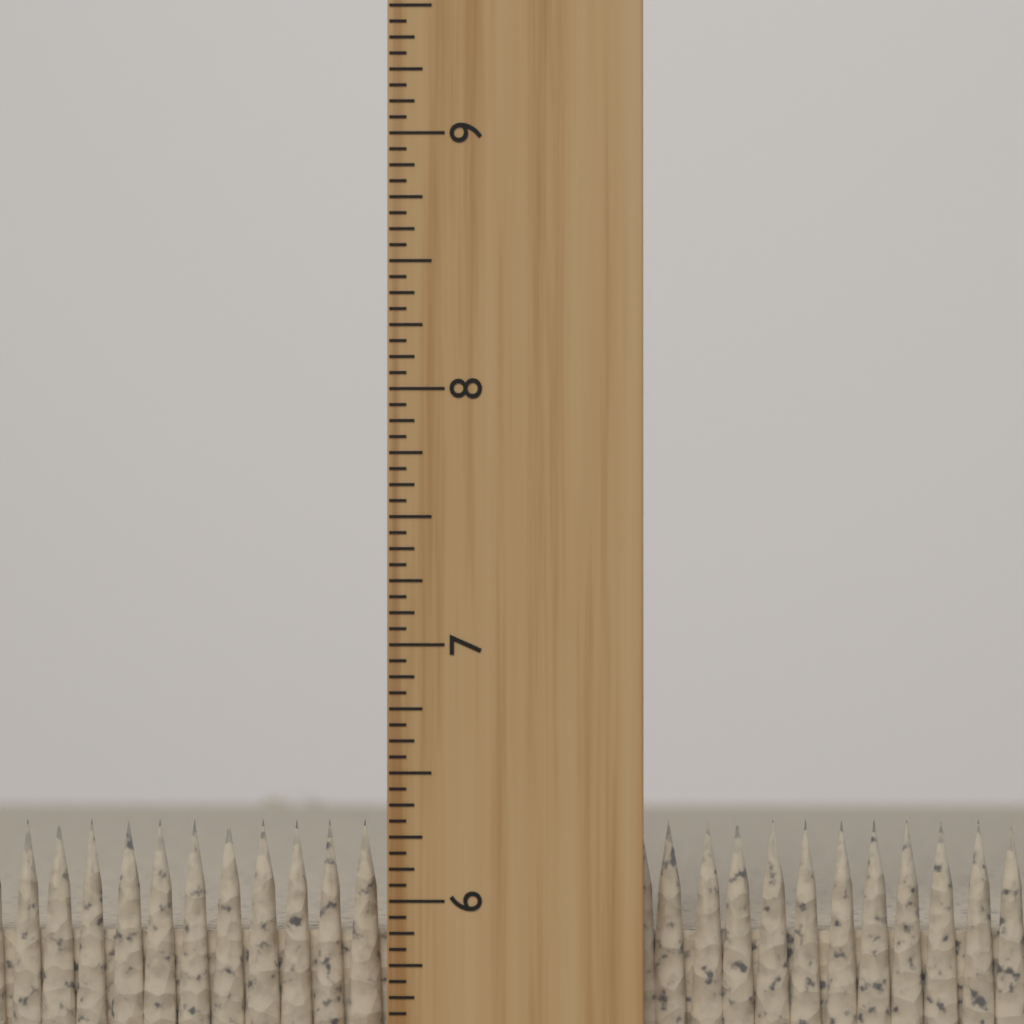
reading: 6.3125 inch
